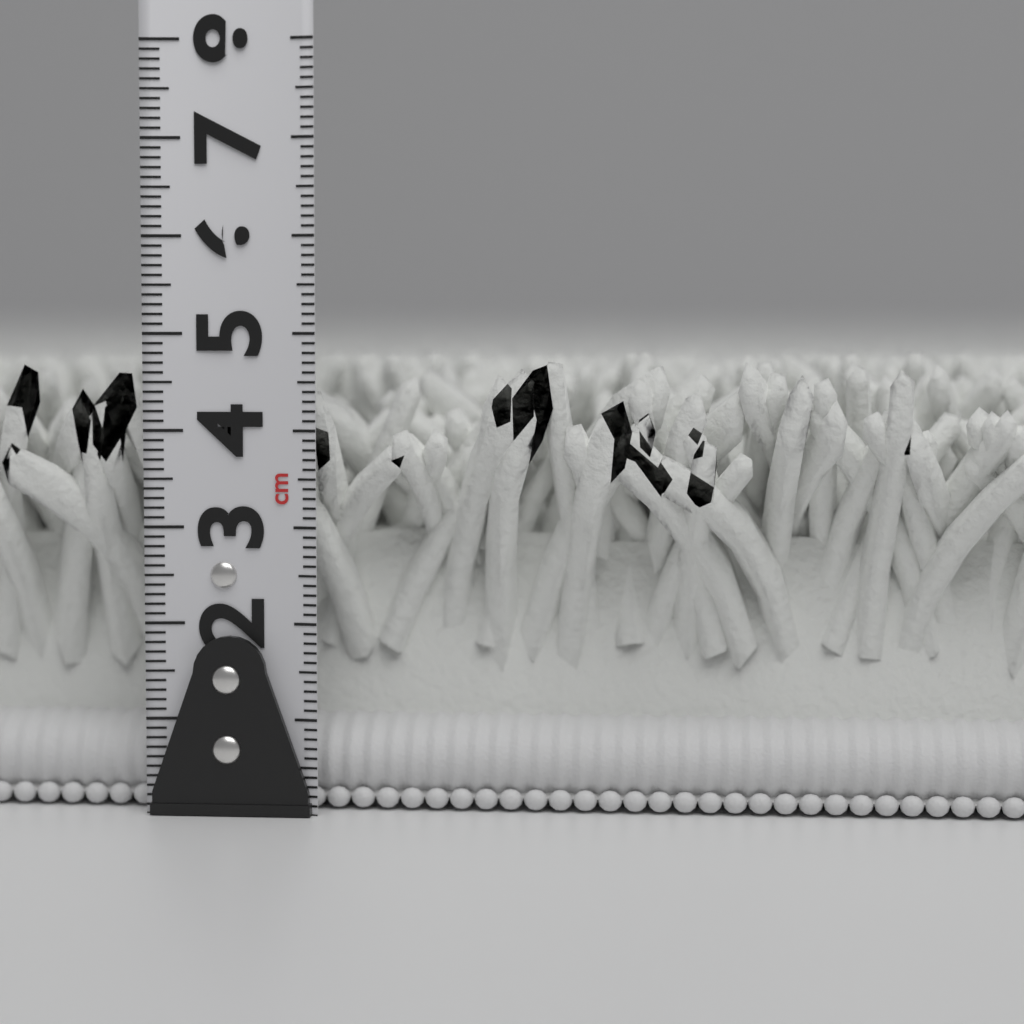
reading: 4.8 cm
